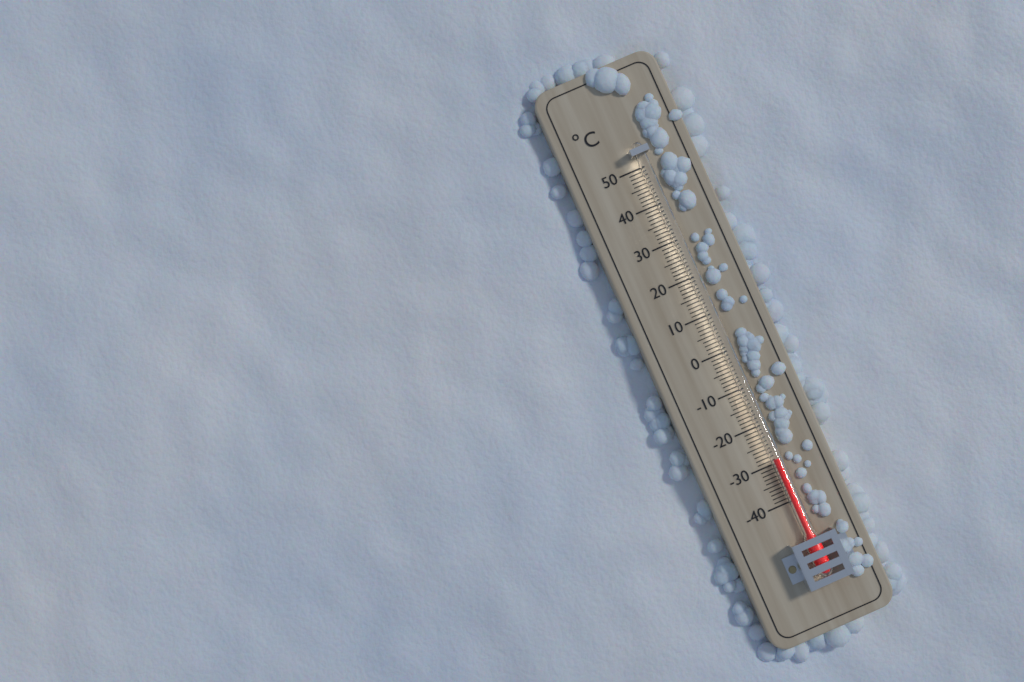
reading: -29 °C
